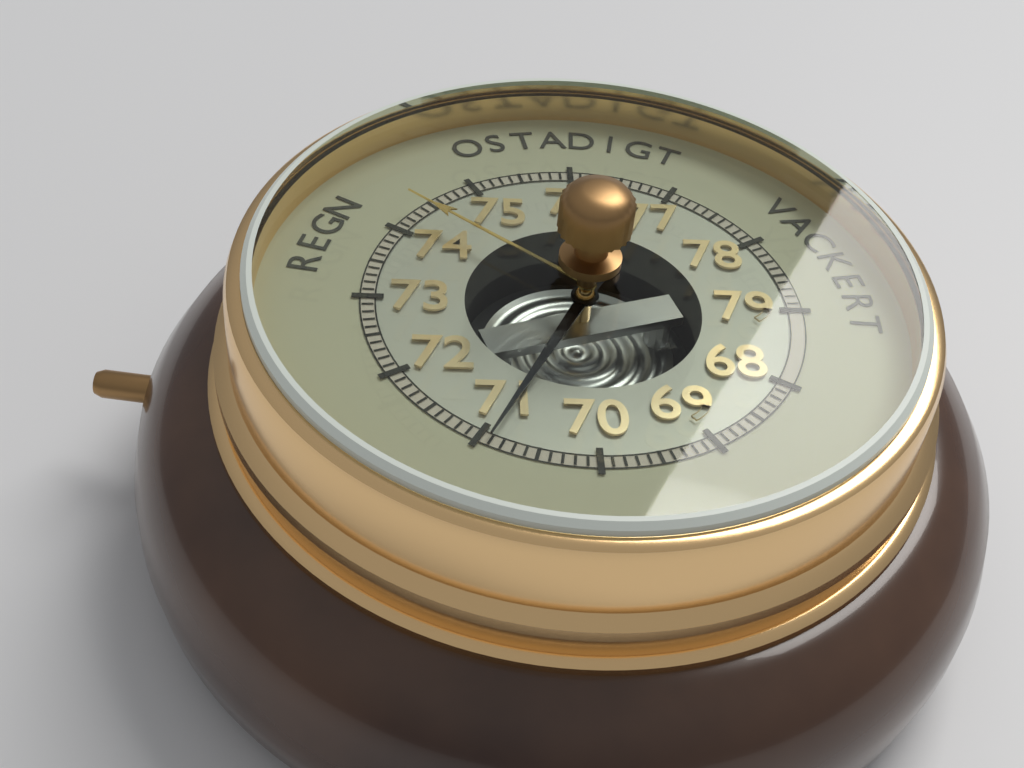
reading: 70.9 (no unit)
